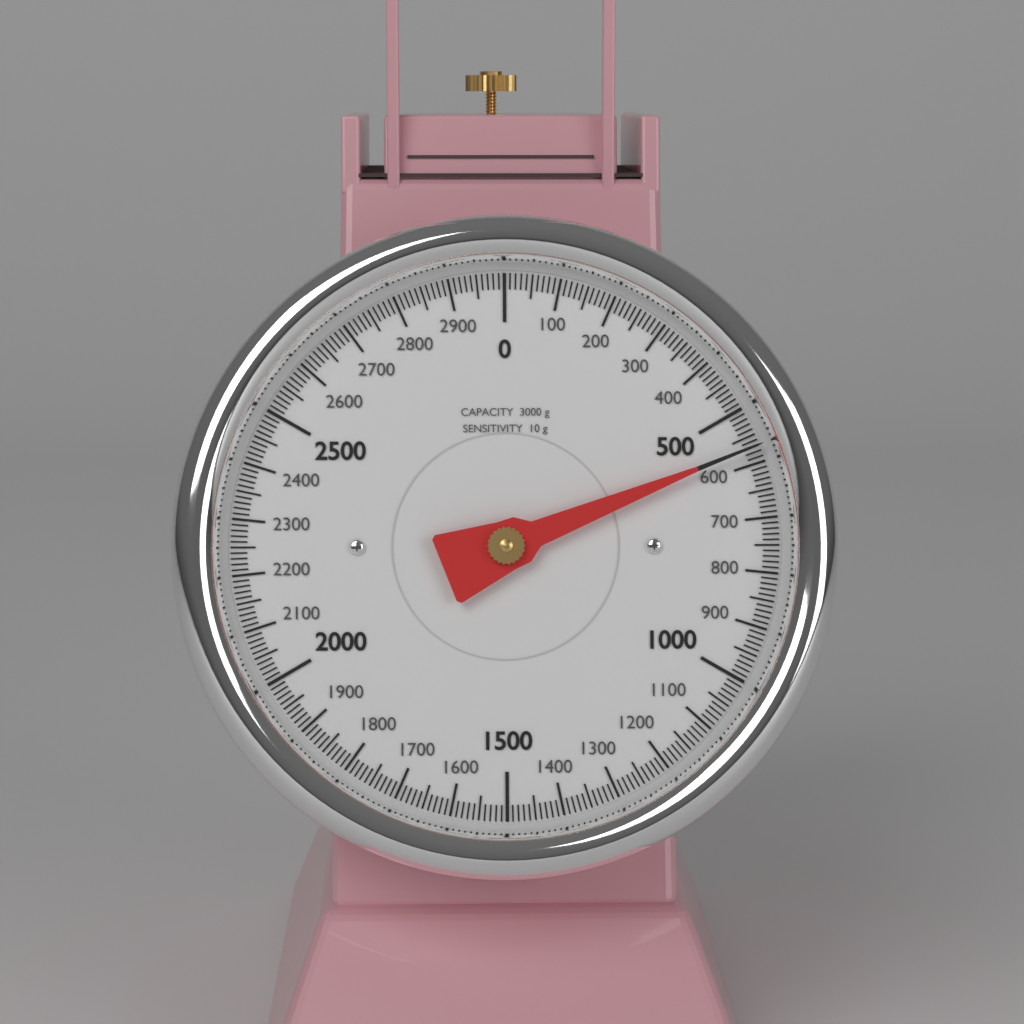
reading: 570 g
